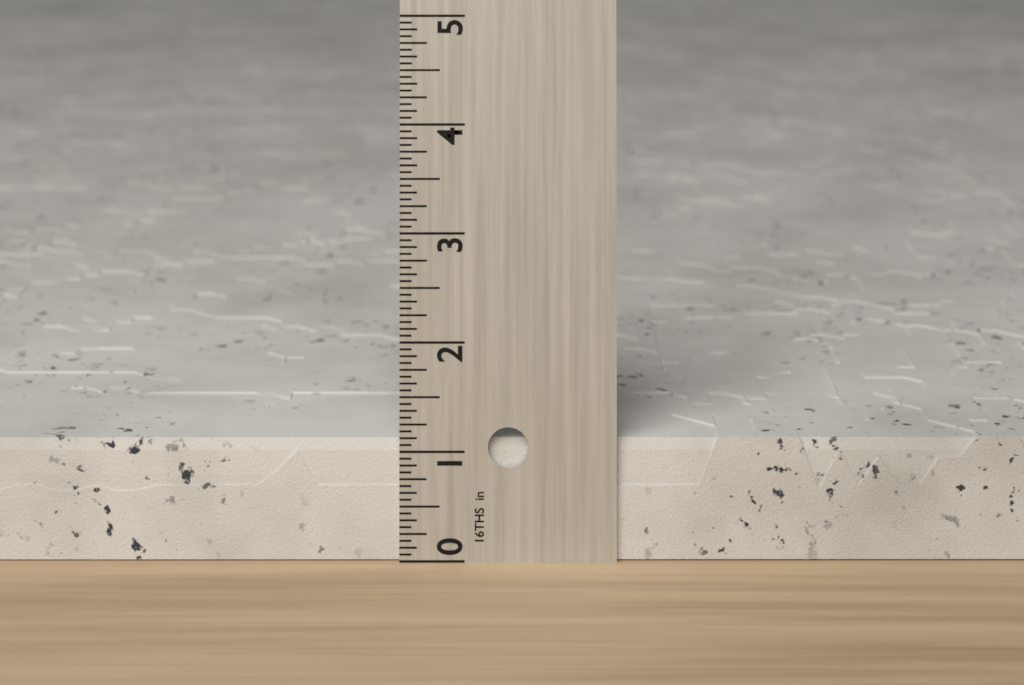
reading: 1.1250 in
